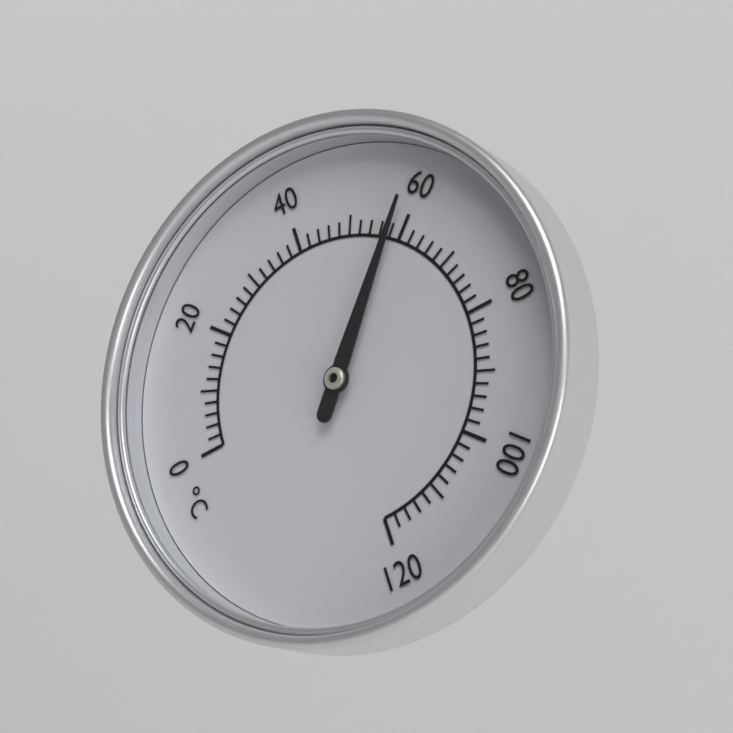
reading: 58 °C
